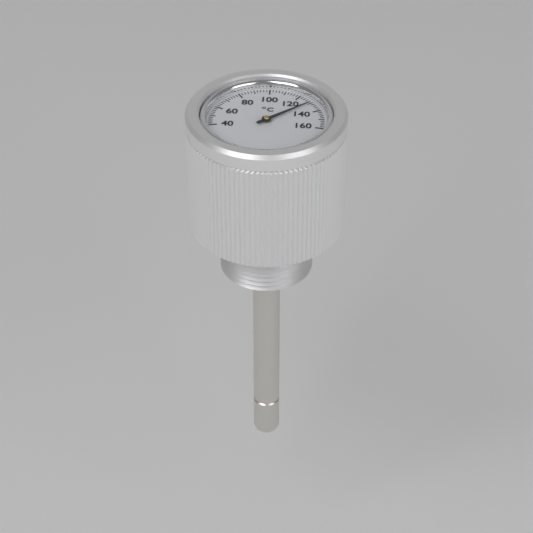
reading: 130 °C
